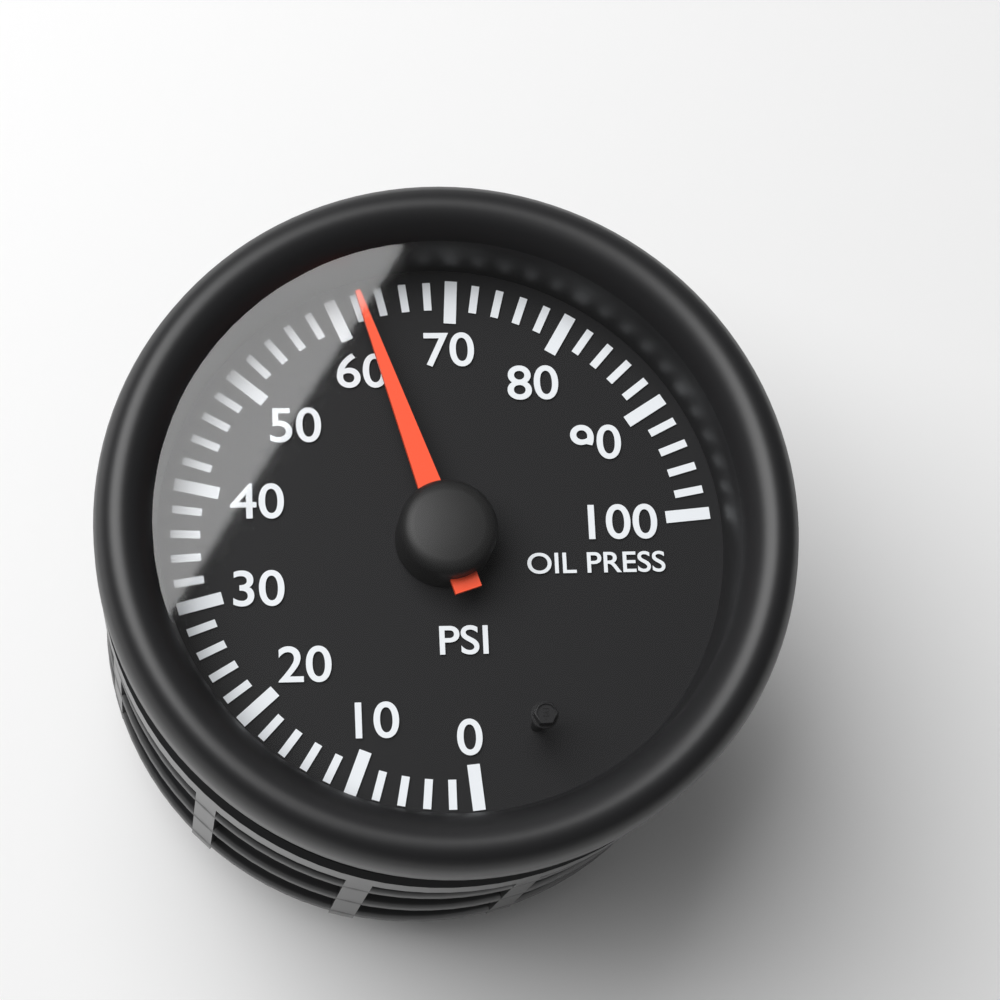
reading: 62 psi
